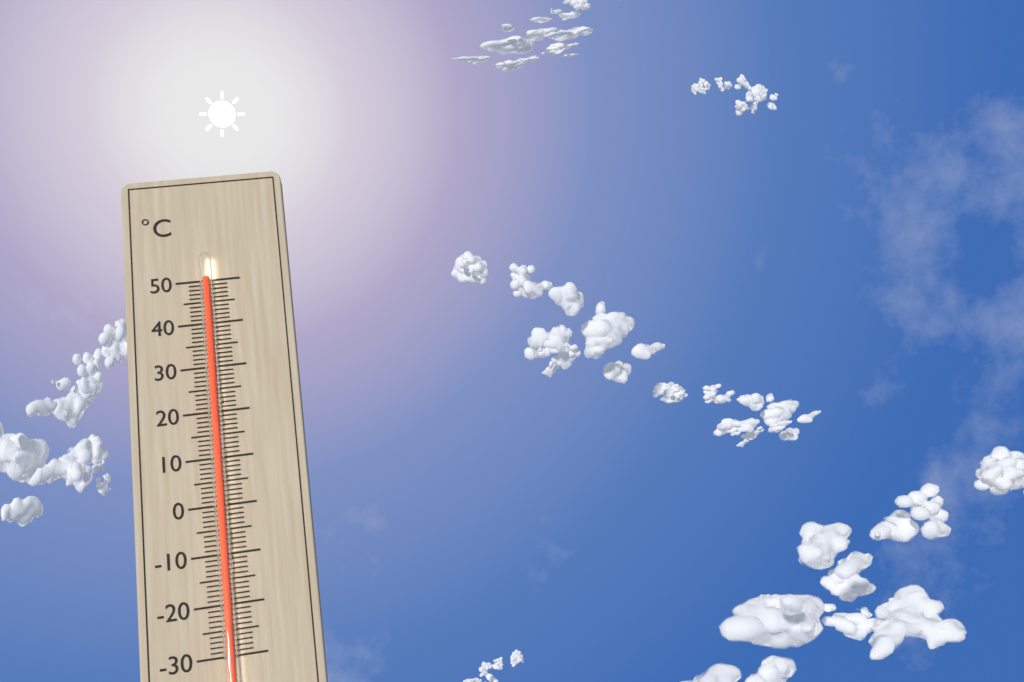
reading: 50 °C
